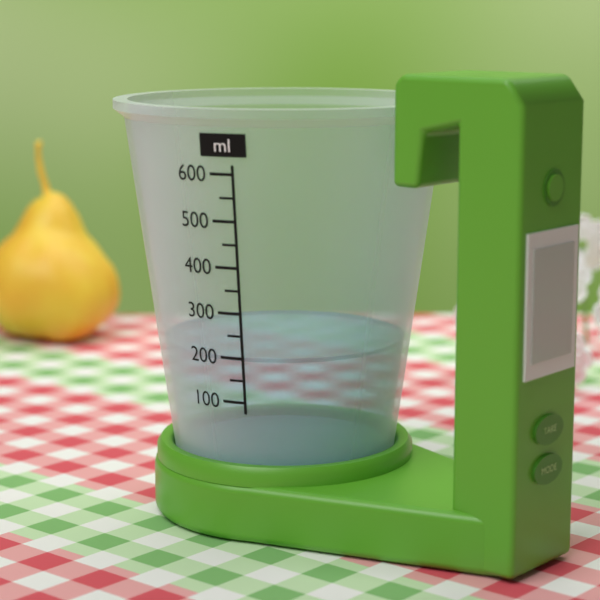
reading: 200 ml
